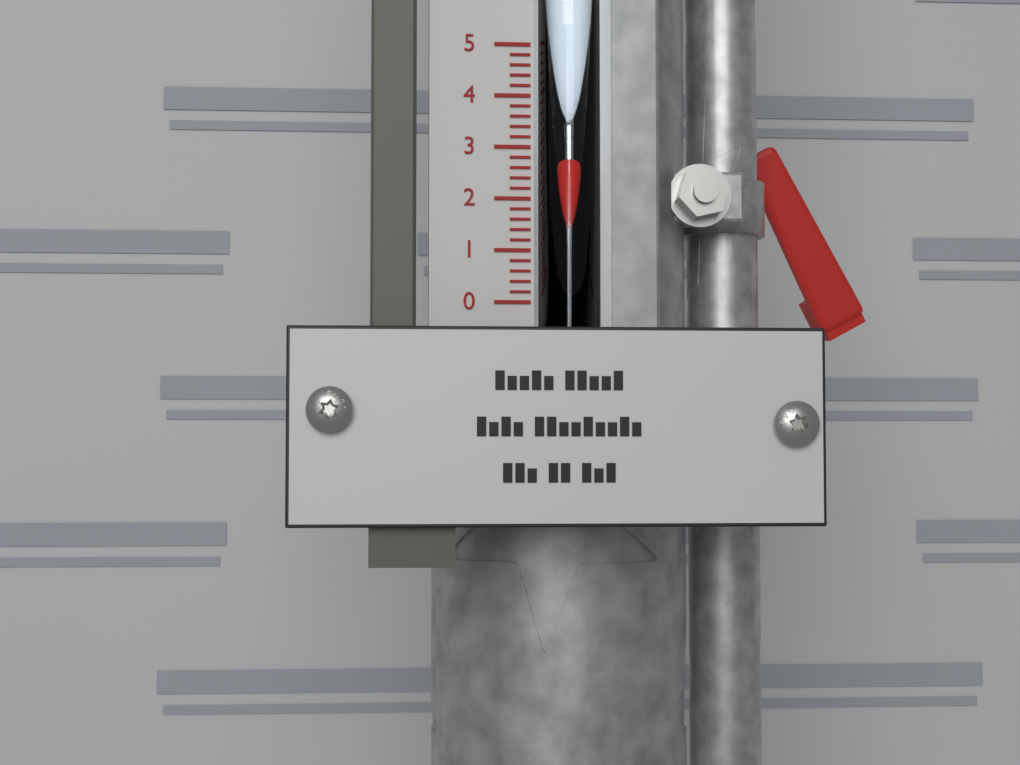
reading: 2.8 (no unit)
